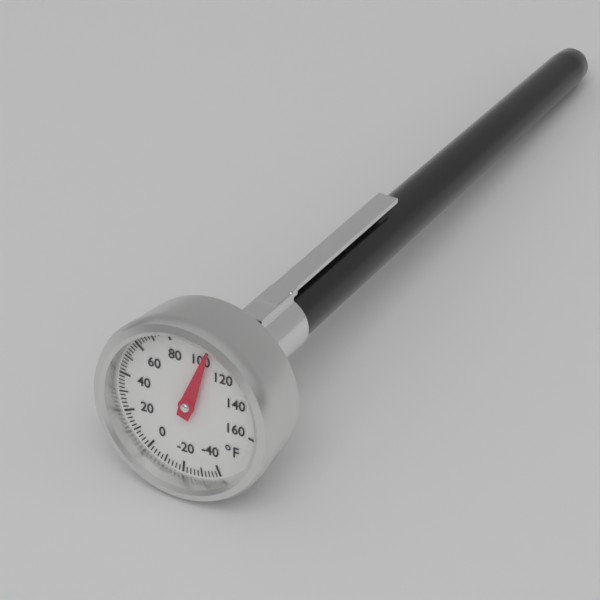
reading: 104 °F
